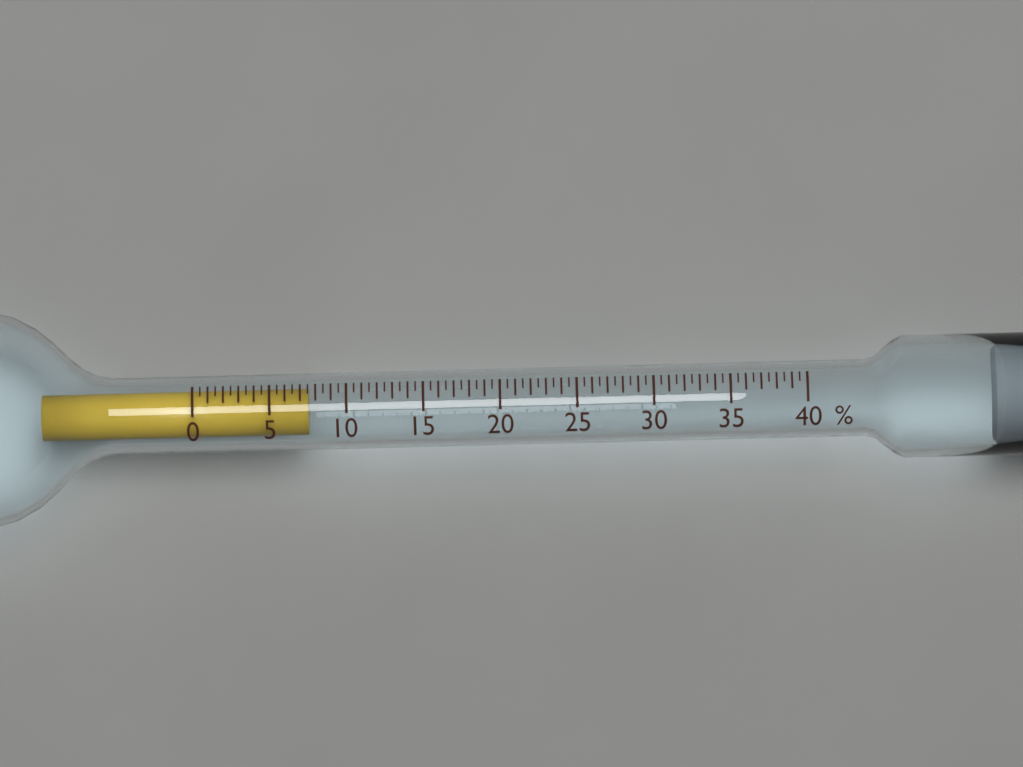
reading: 7.5 %
